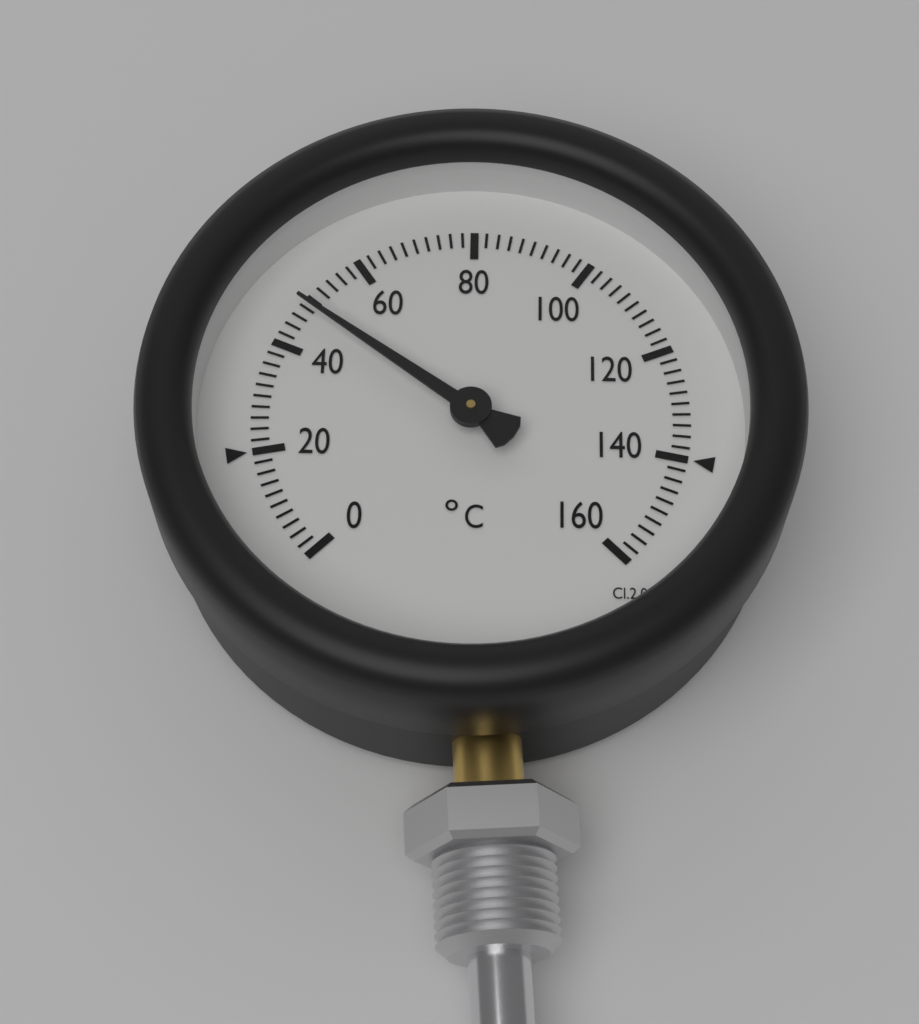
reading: 48 °C
